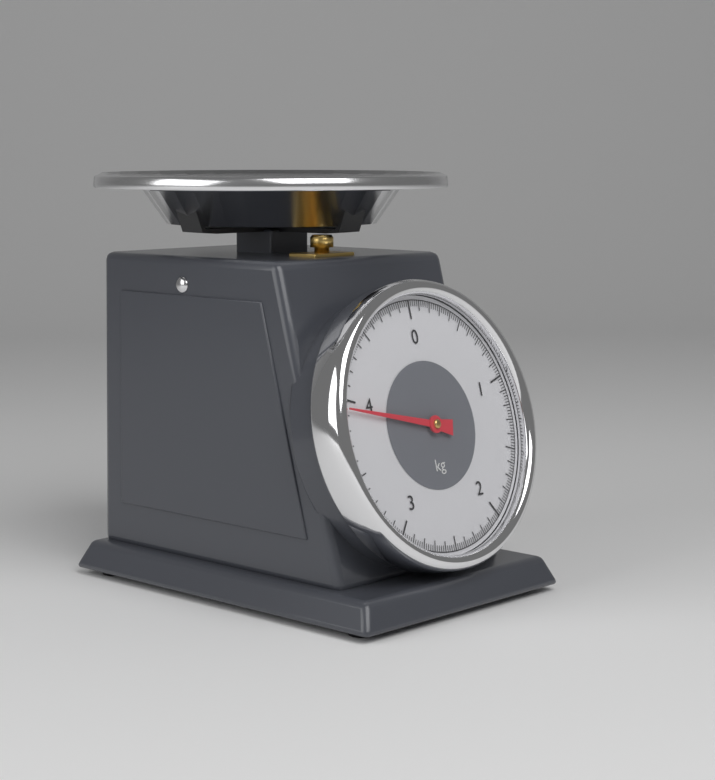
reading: 3.94 kg
